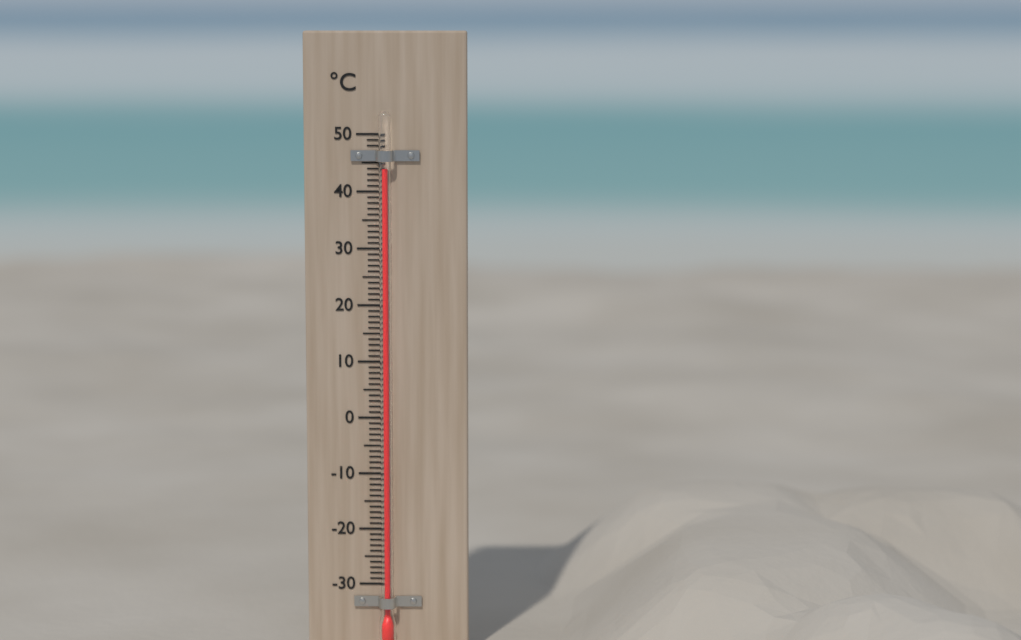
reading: 44 °C
